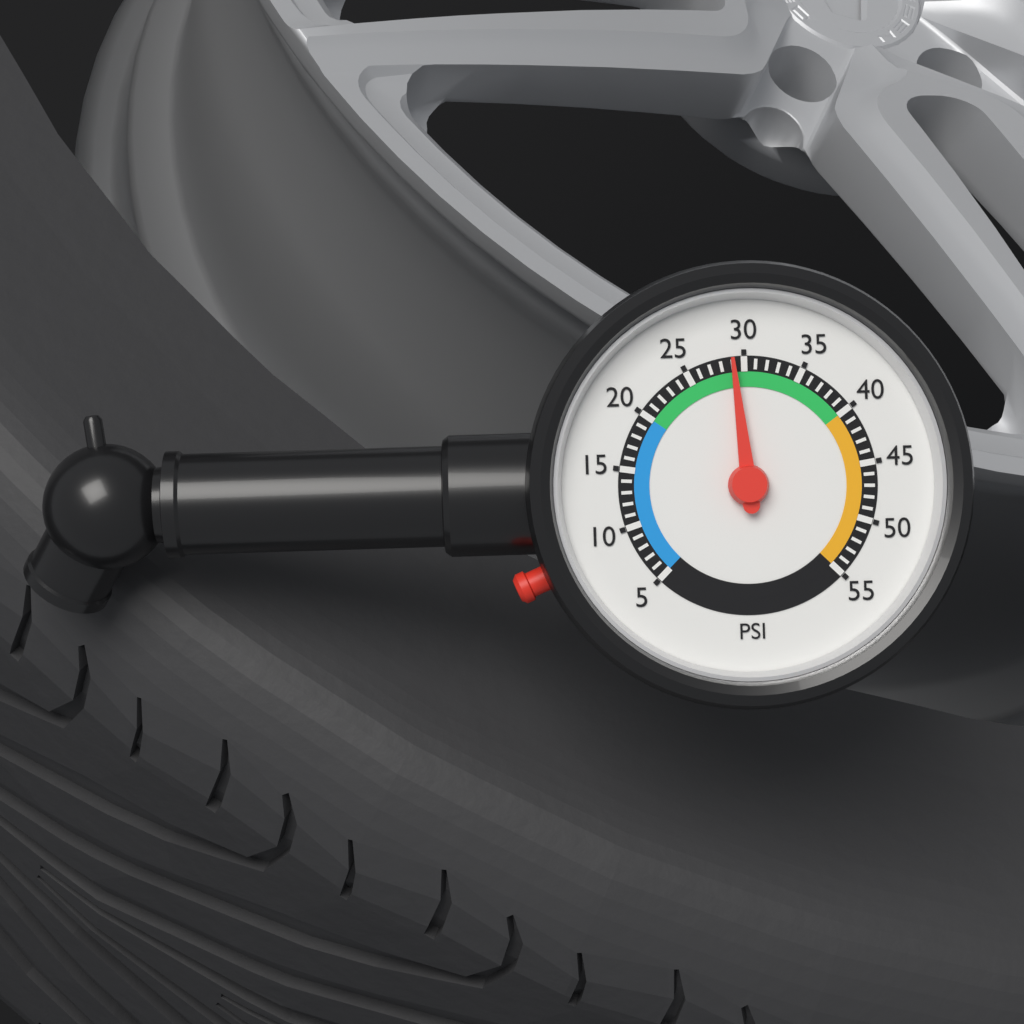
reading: 29 psi
